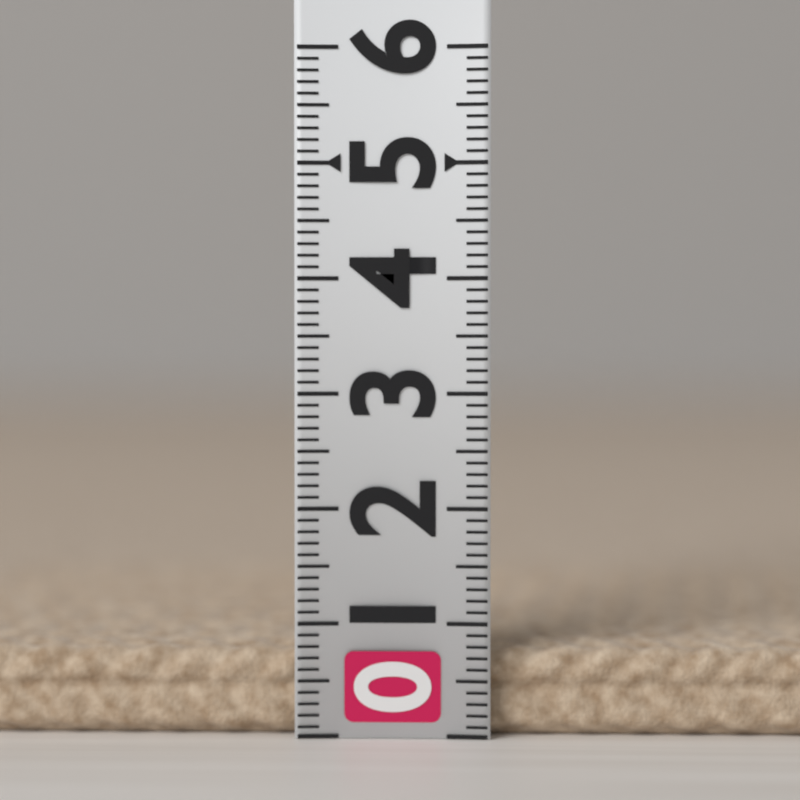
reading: 0.8 (no unit)
